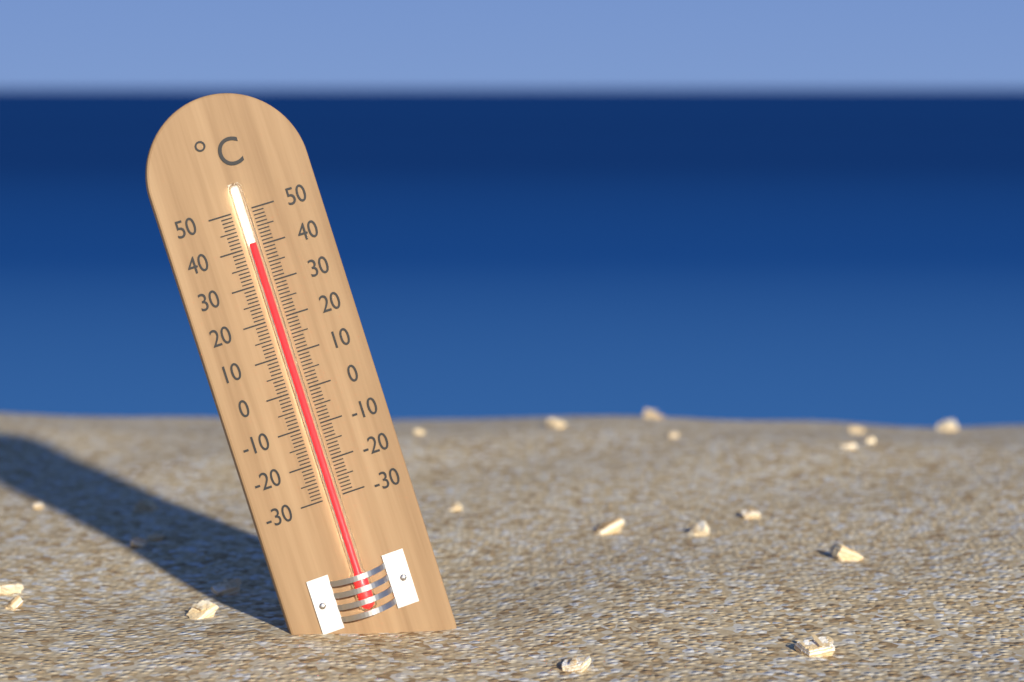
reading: 41 °C
